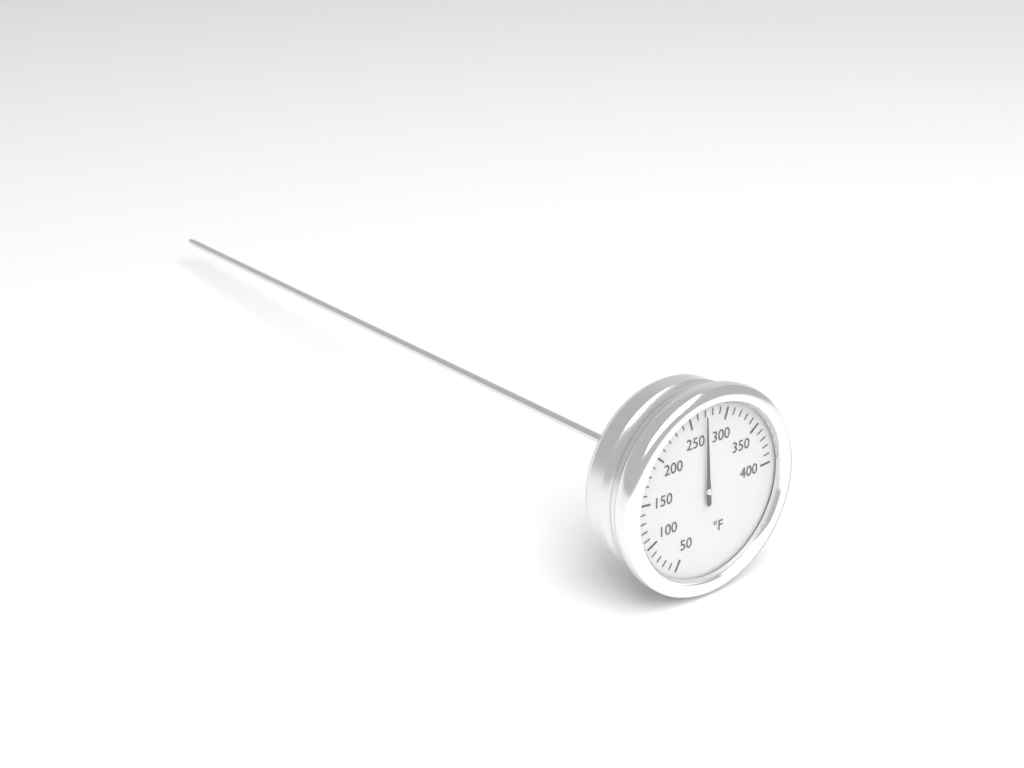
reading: 270 °F
